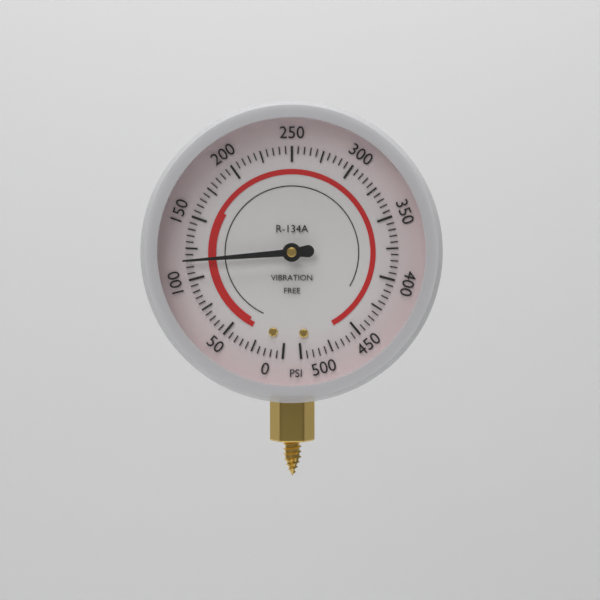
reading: 115 psi
